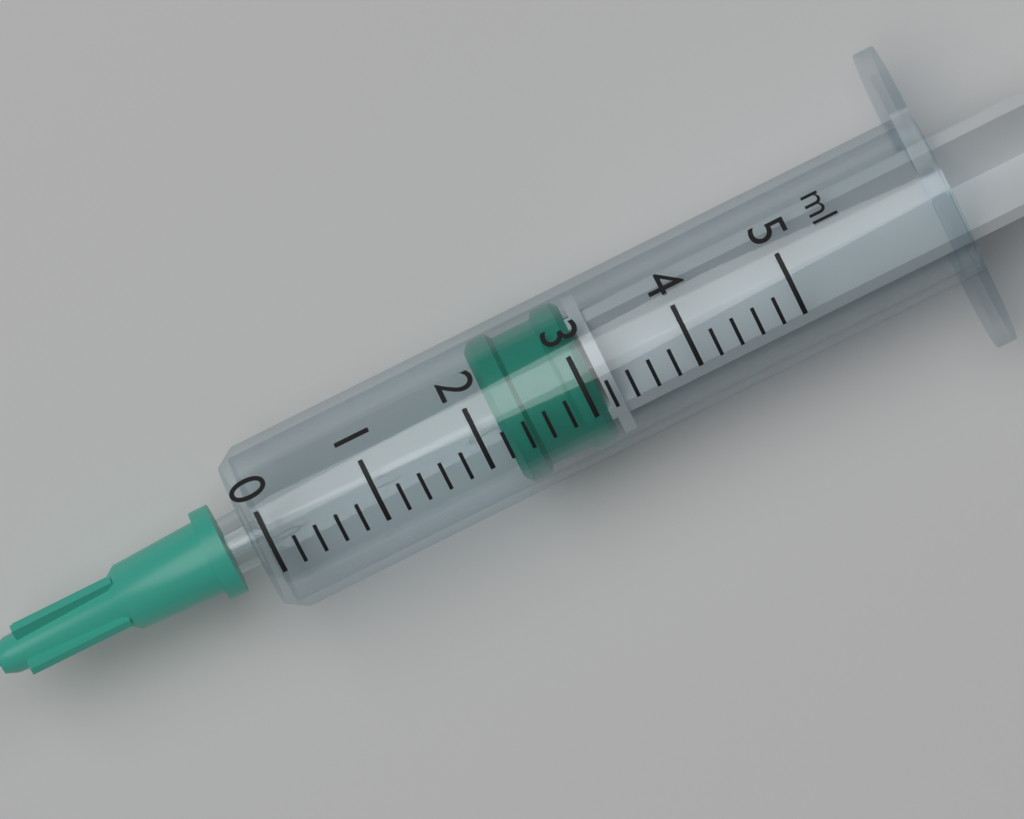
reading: 2.2 ml
